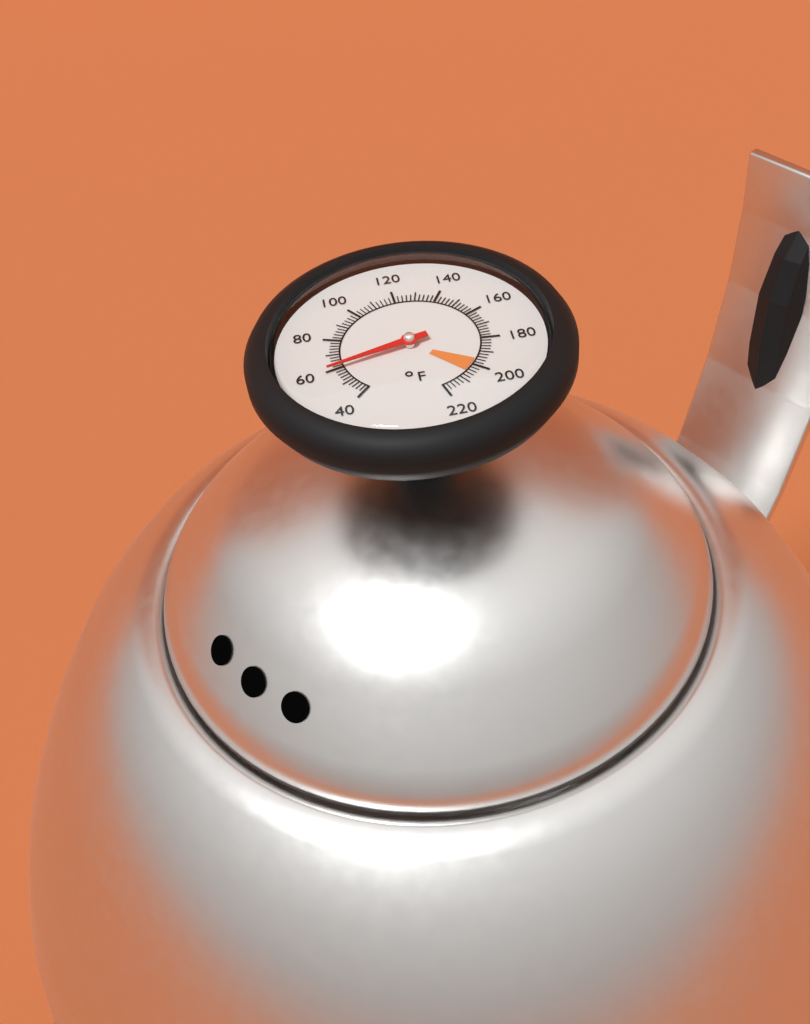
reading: 60 °F
